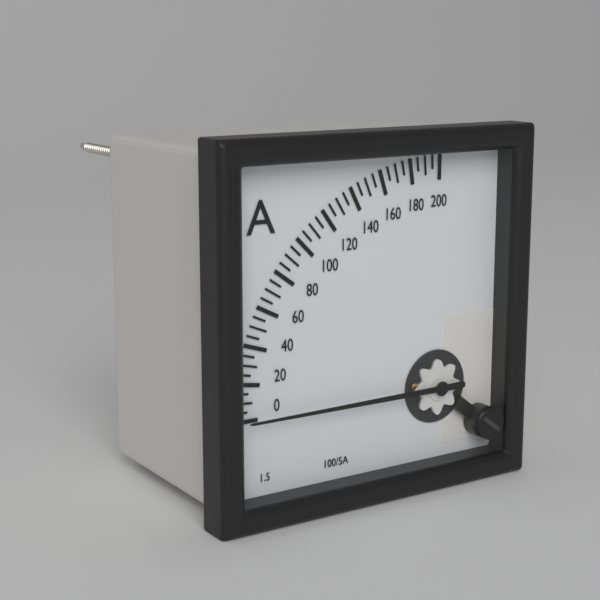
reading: 0 A
